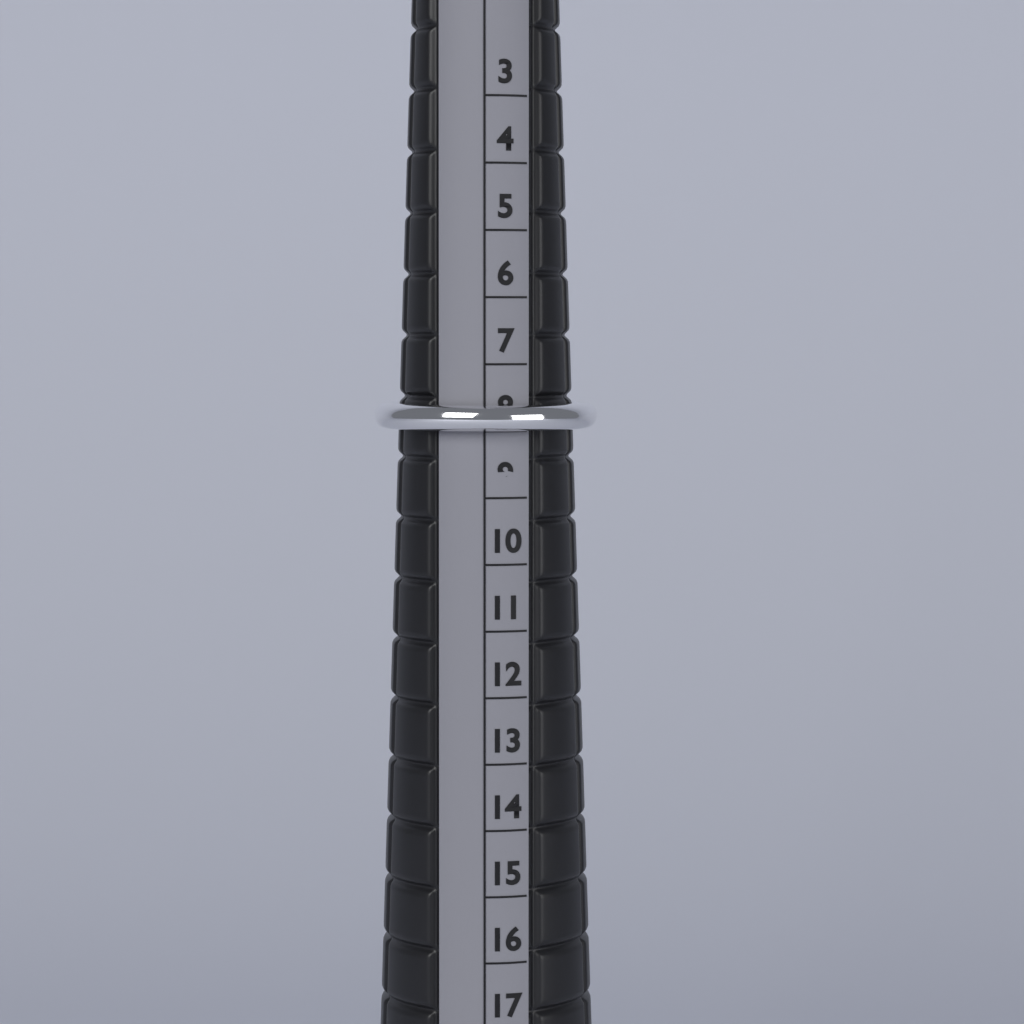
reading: 8 (no unit)
